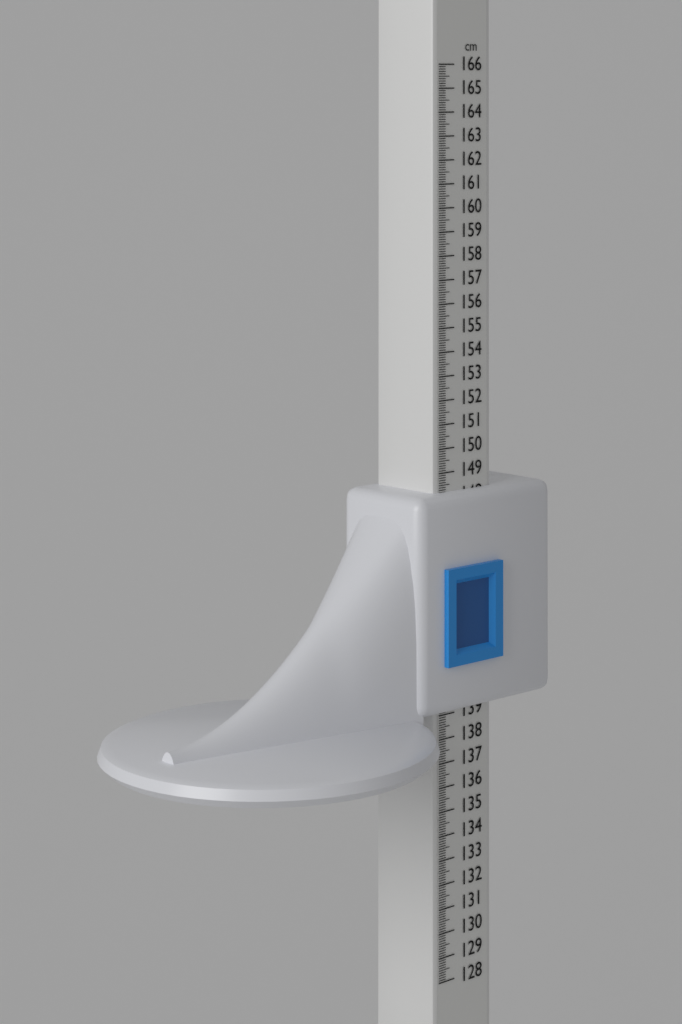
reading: 148.2 cm
